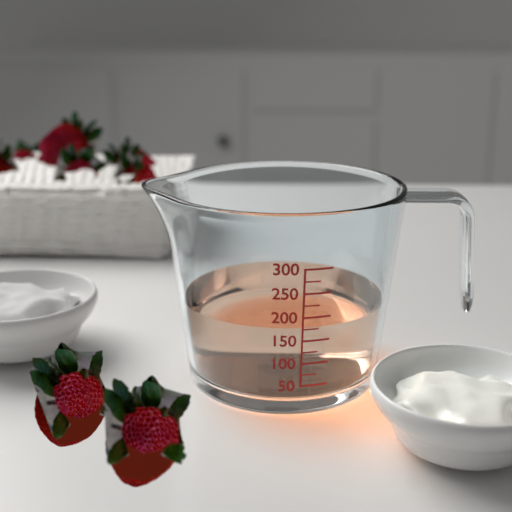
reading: 175 (no unit)
